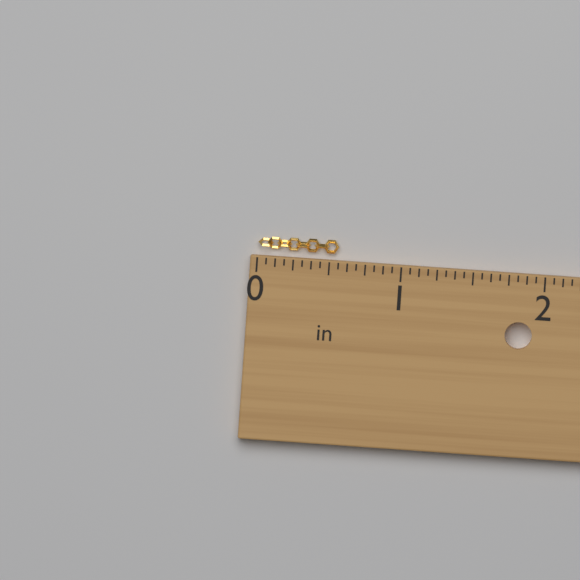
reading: 0.5625 in
